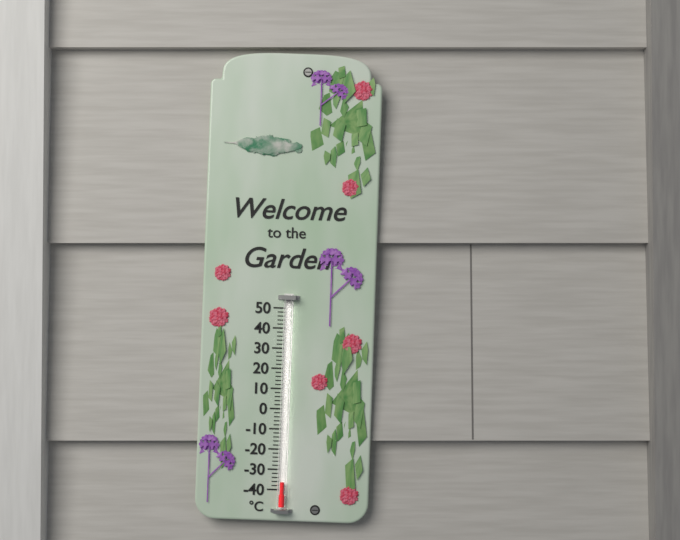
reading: -36 °C
